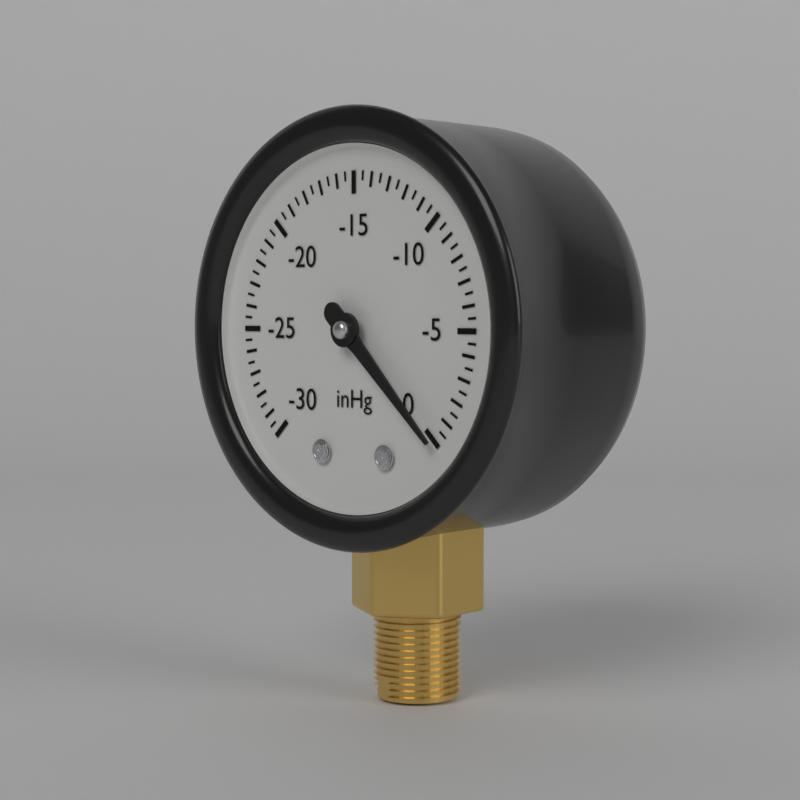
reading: 0.0 inHg
